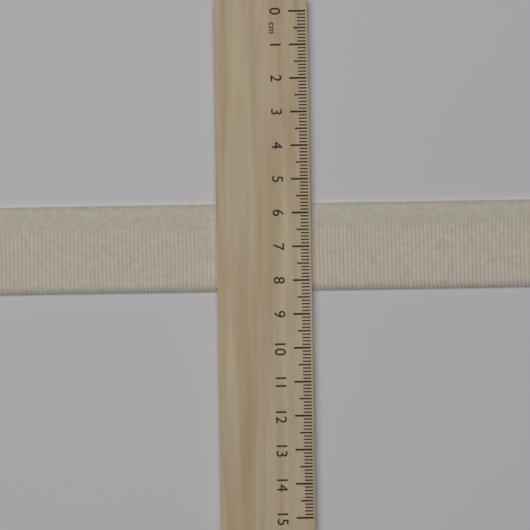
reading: 8.3 cm
